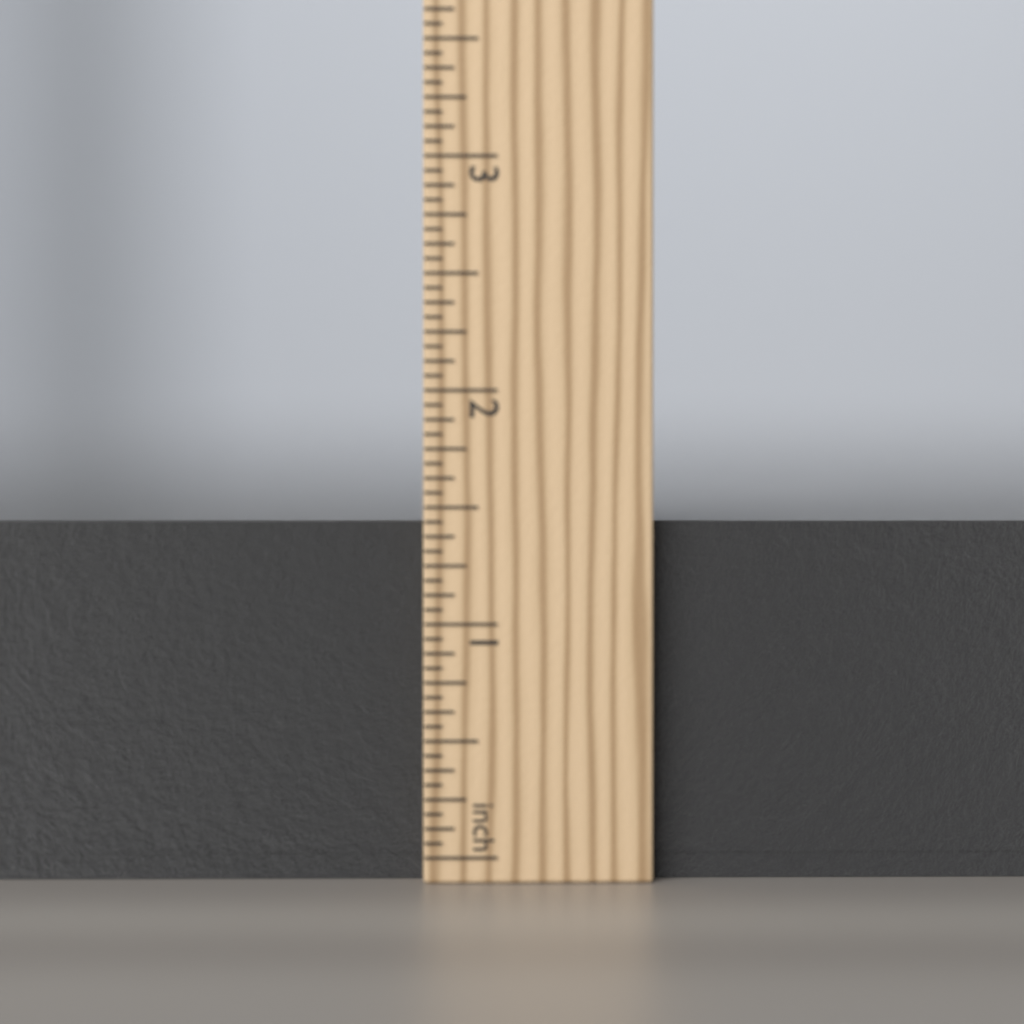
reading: 1.4375 in
